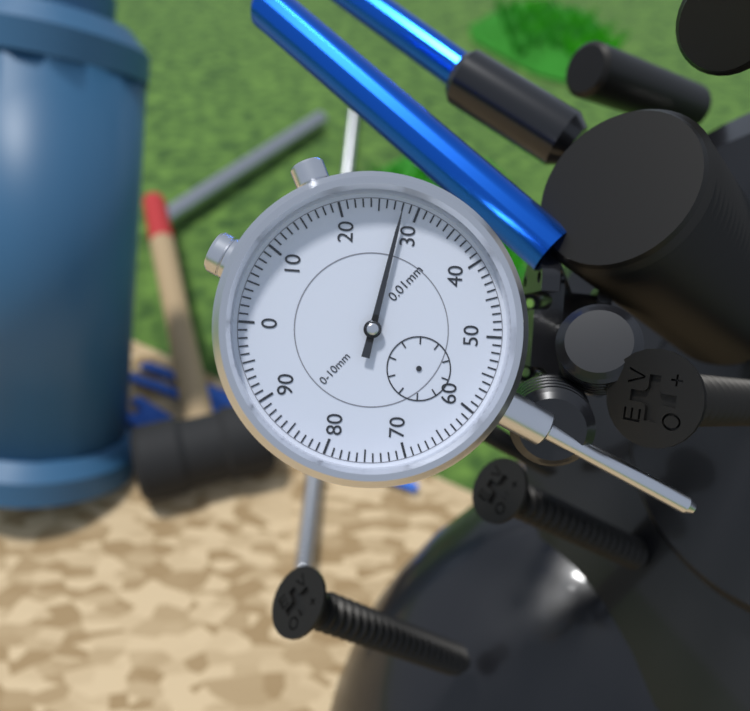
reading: 0.28 mm
